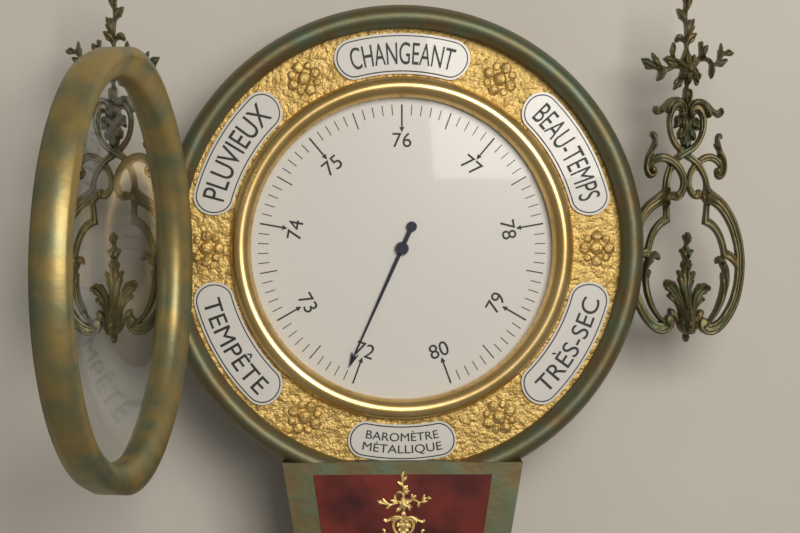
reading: 72.1 (no unit)
